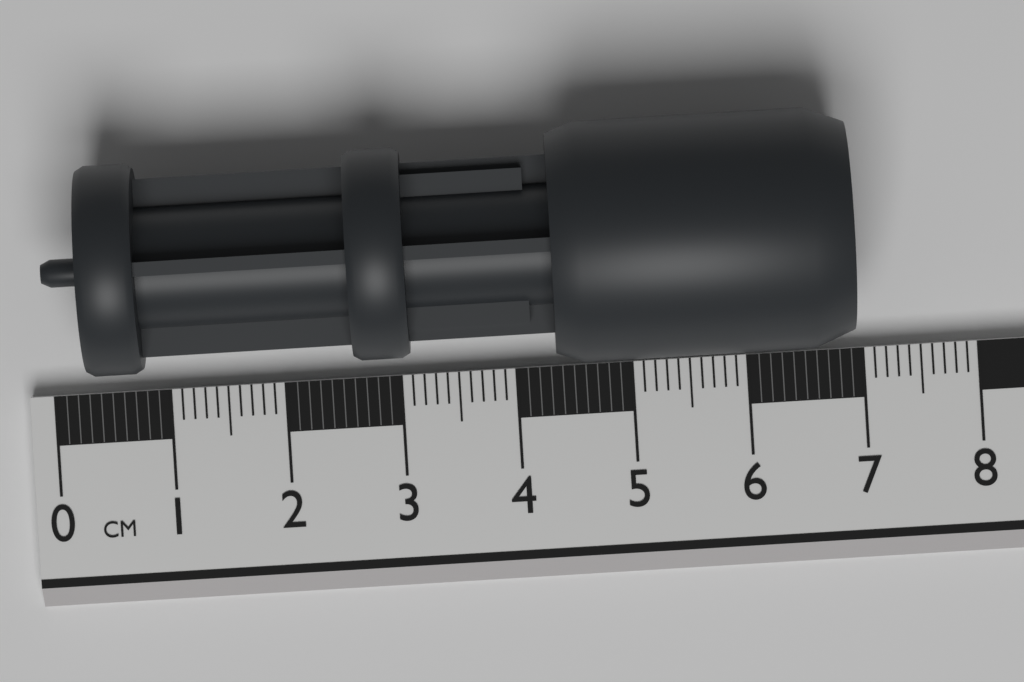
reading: 6.9 cm
